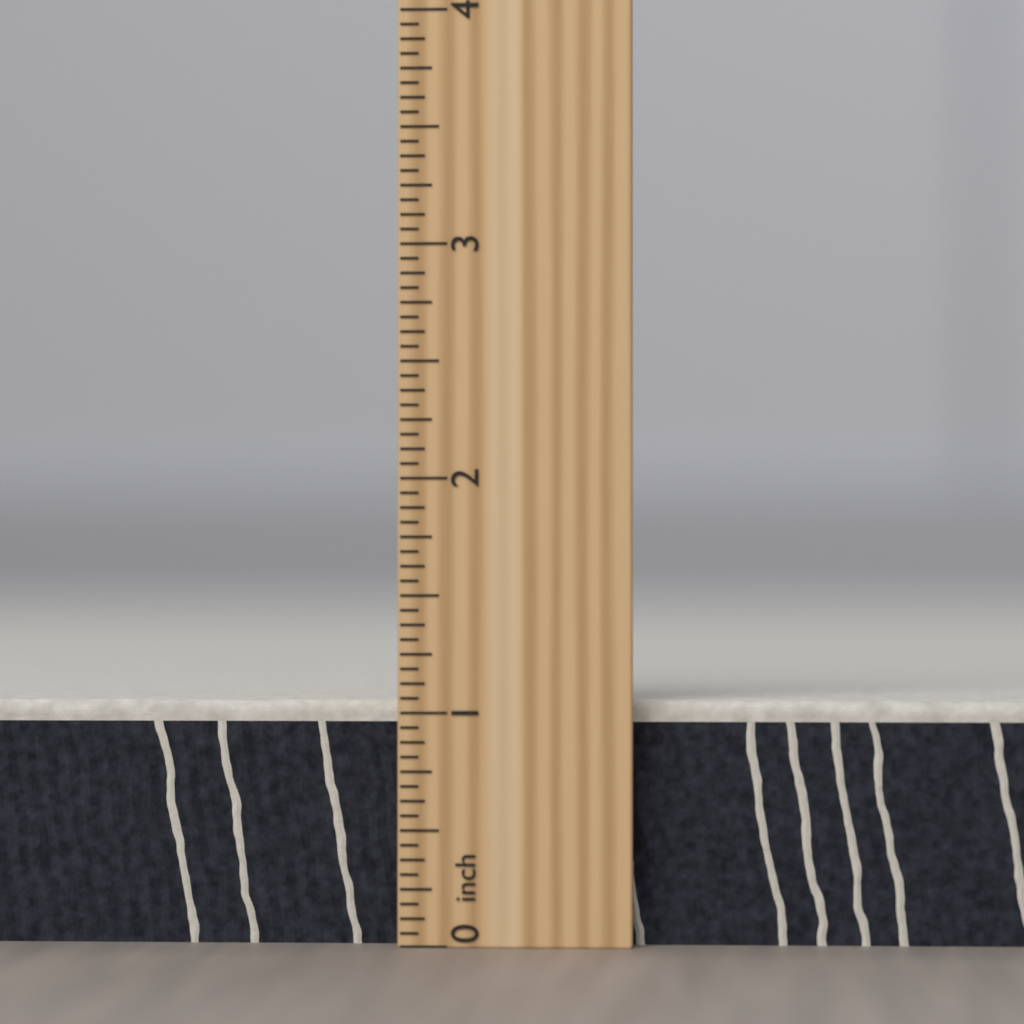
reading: 1.0625 inch
